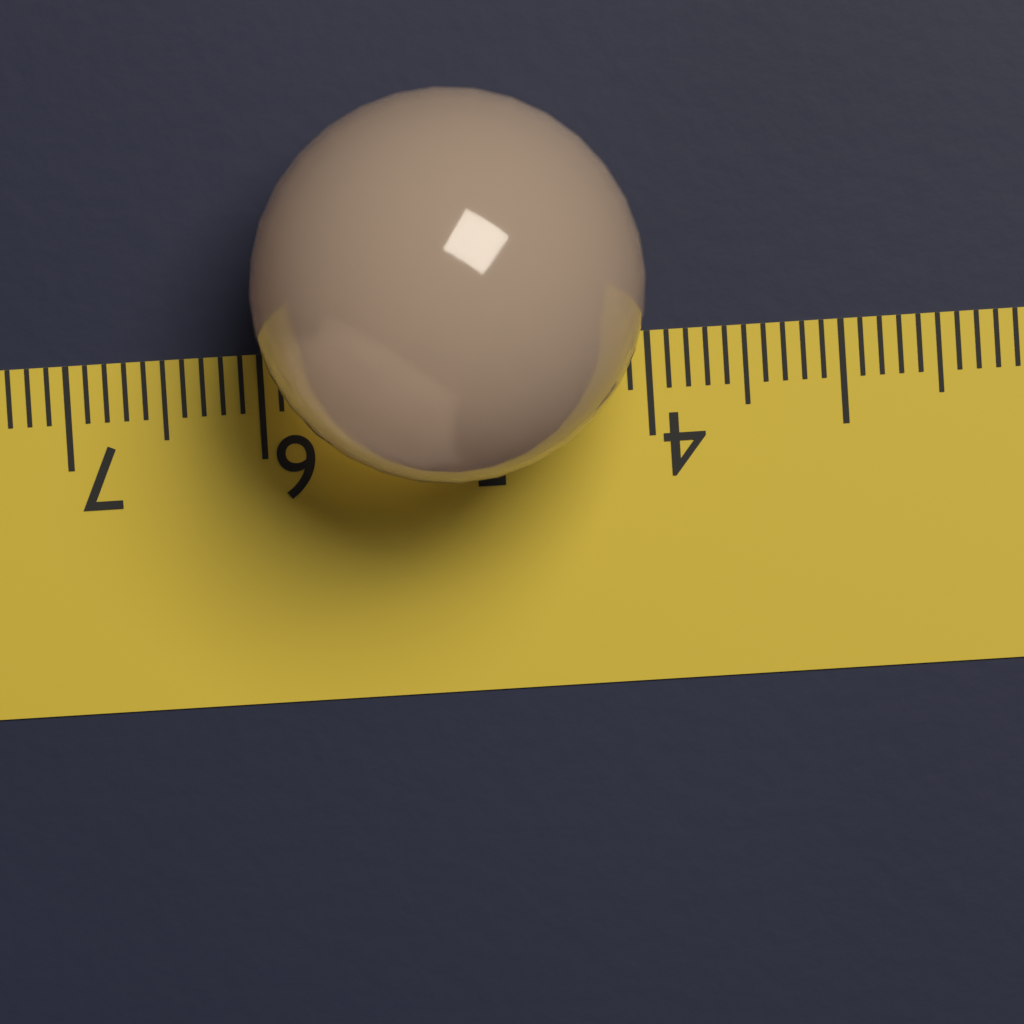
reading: 6.0 (no unit)
